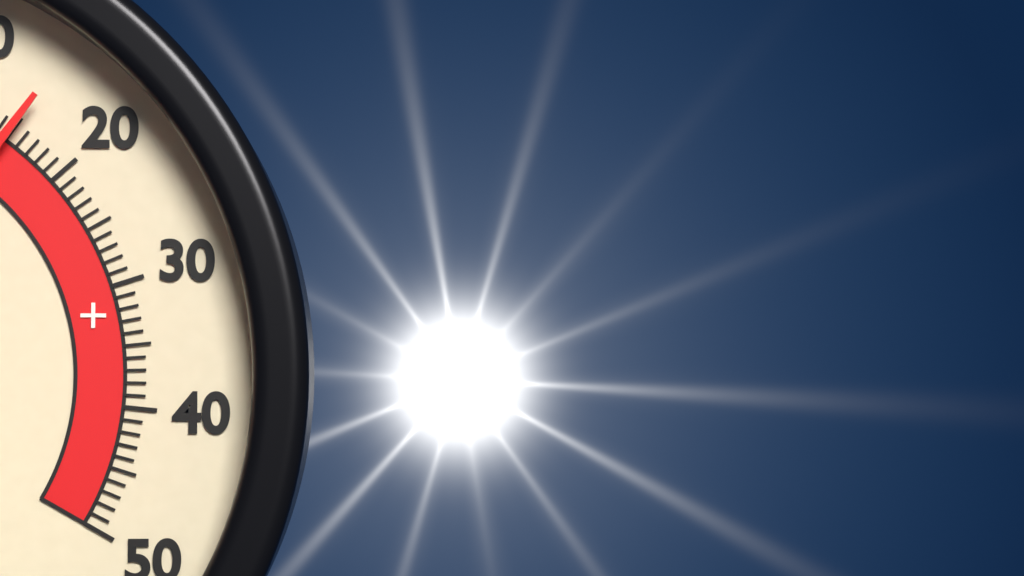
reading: 15 °C
